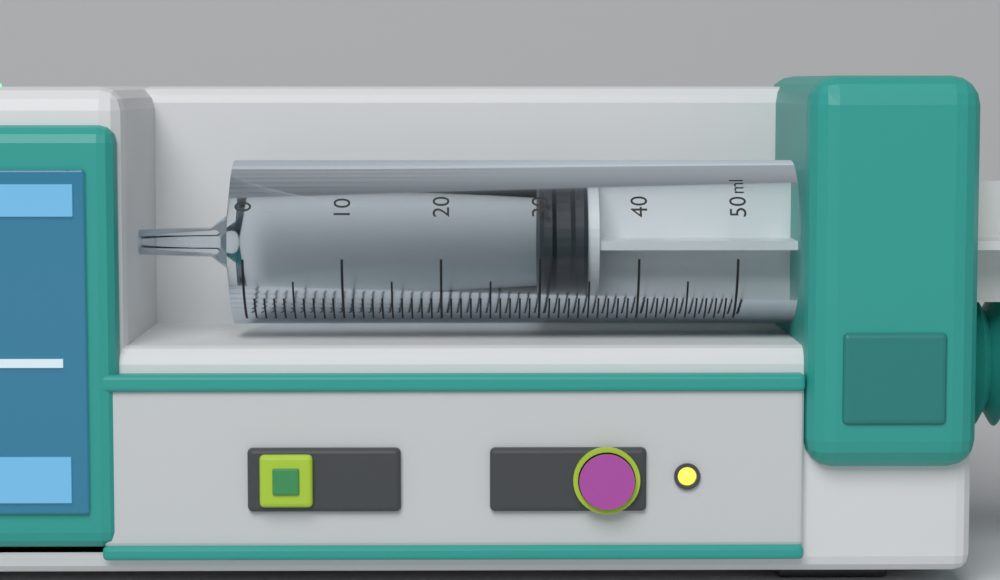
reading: 30 ml
